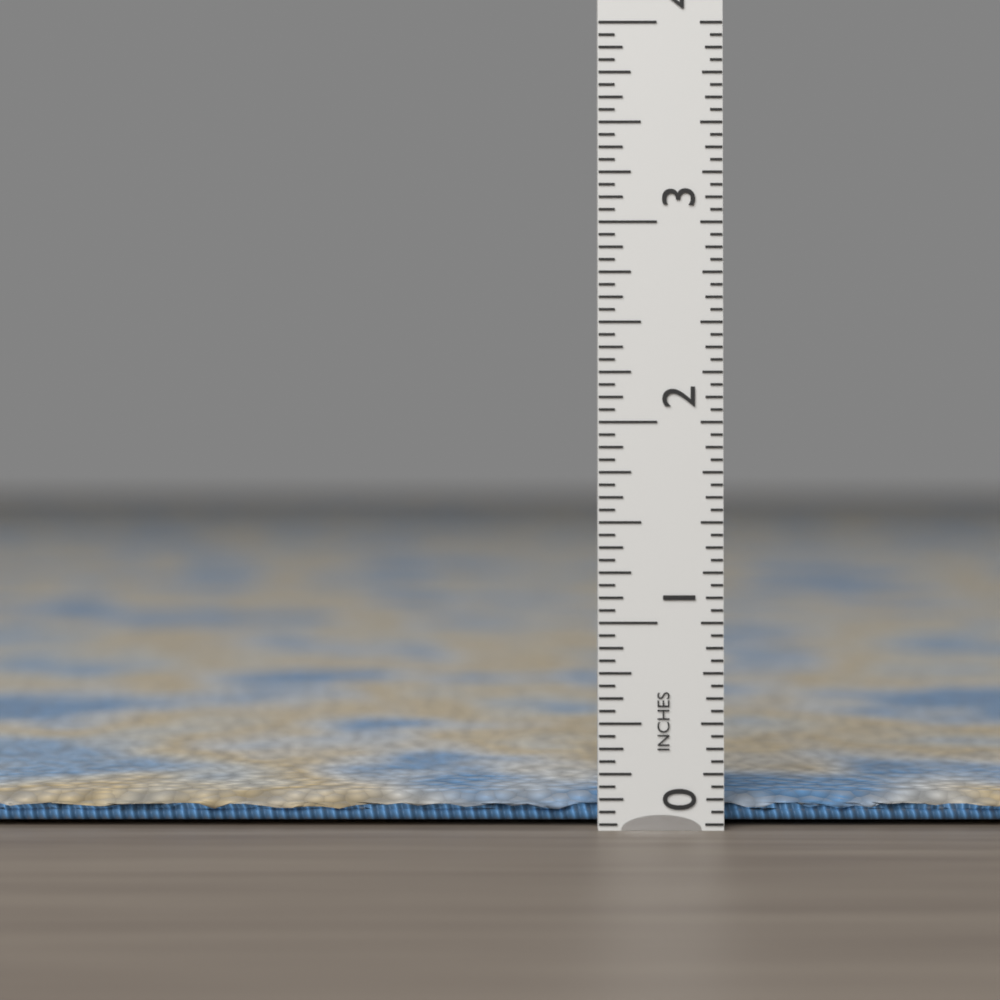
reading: 0.1250 in
